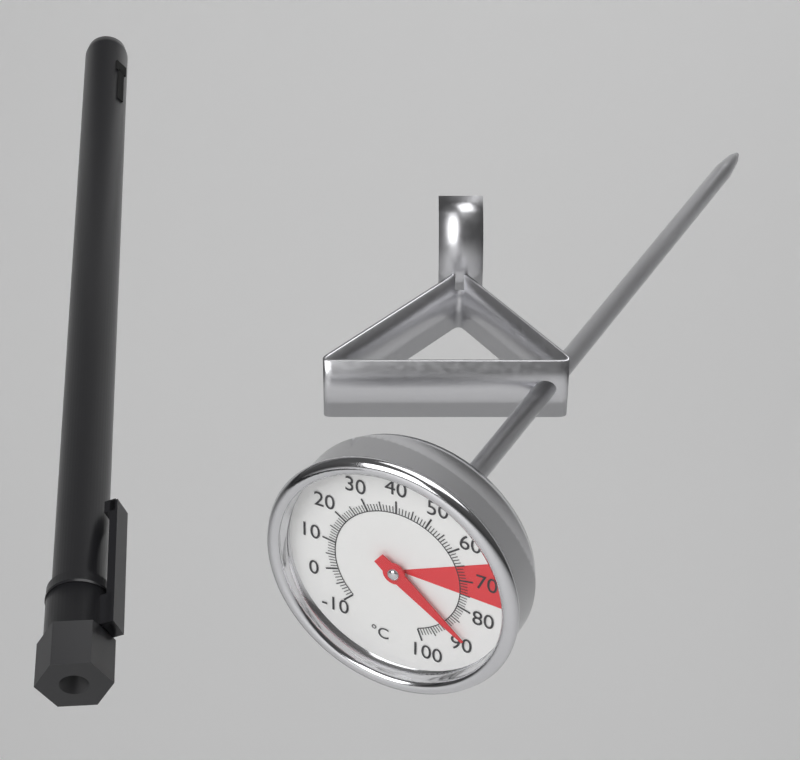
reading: 88 °C
